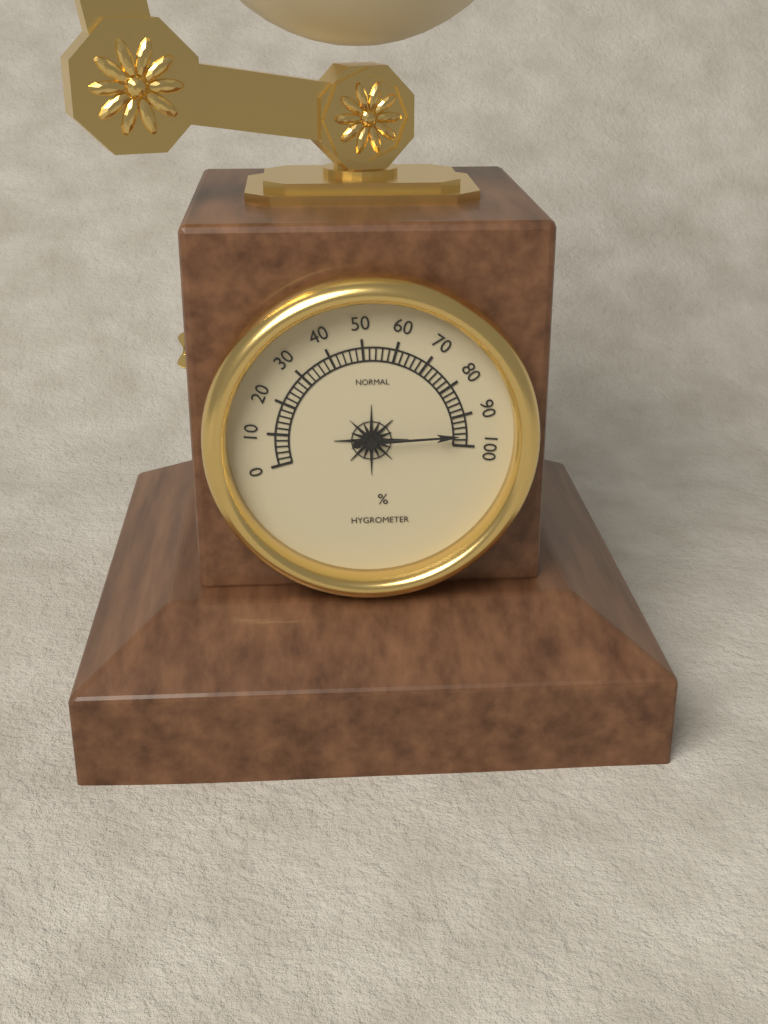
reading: 96 %
